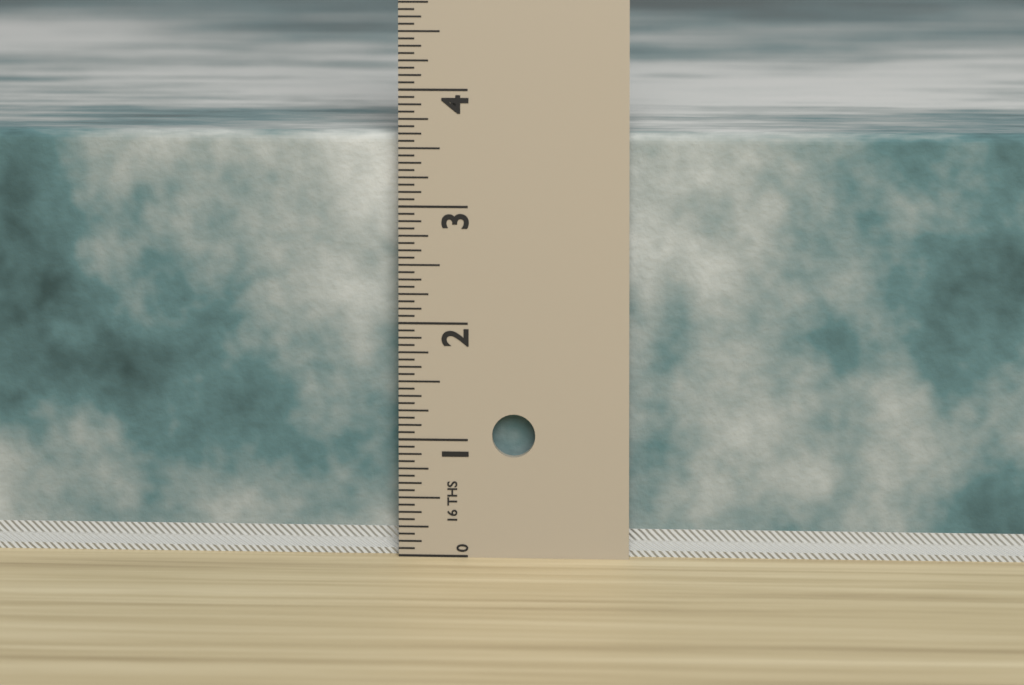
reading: 3.6250 in
